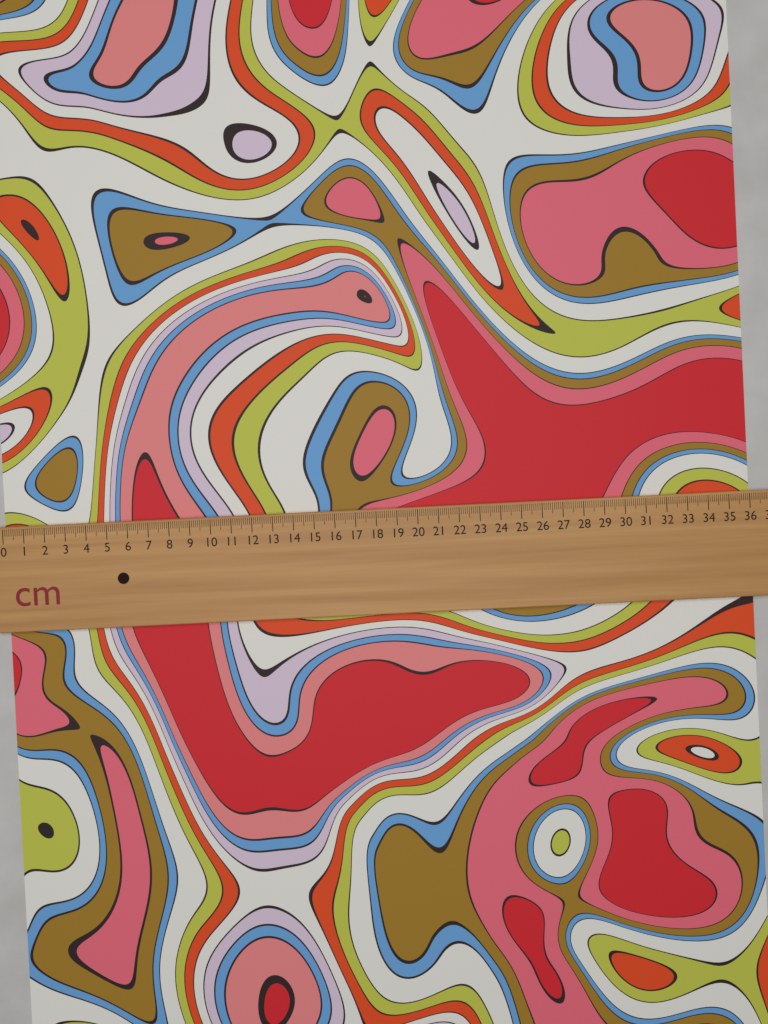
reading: 36.1 cm
